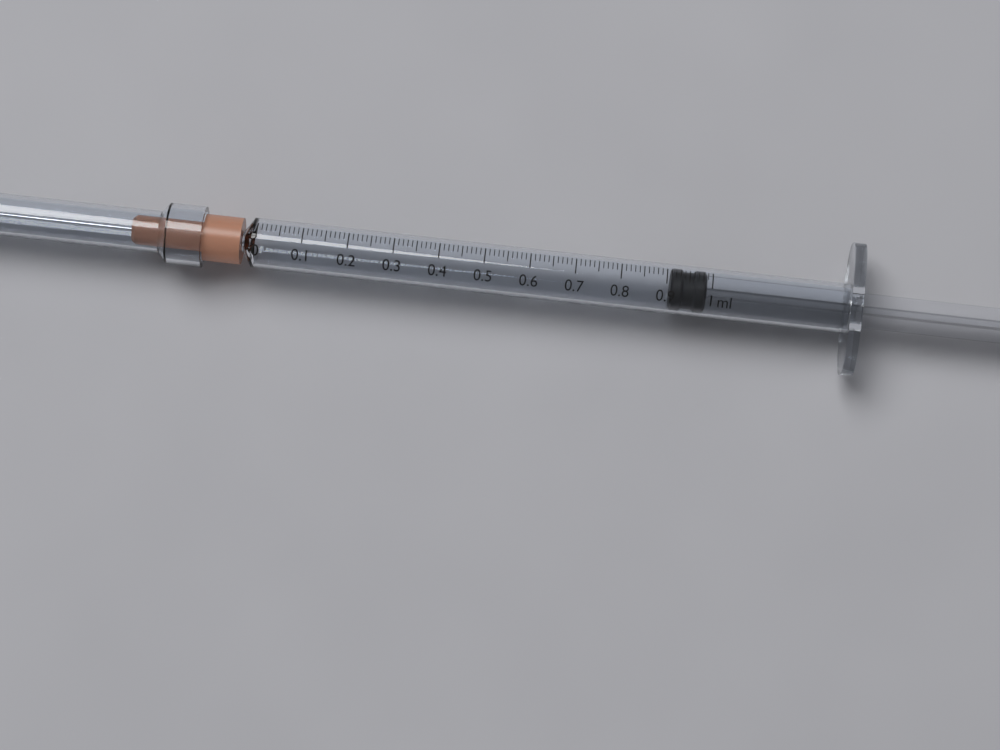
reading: 0.91 ml
